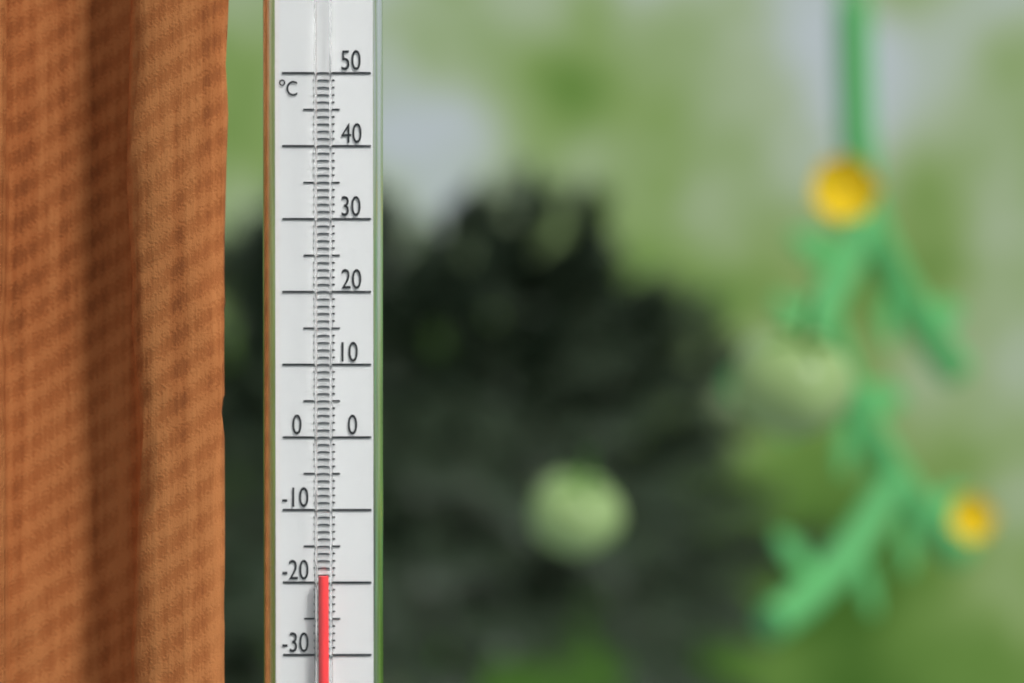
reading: -19 °C
